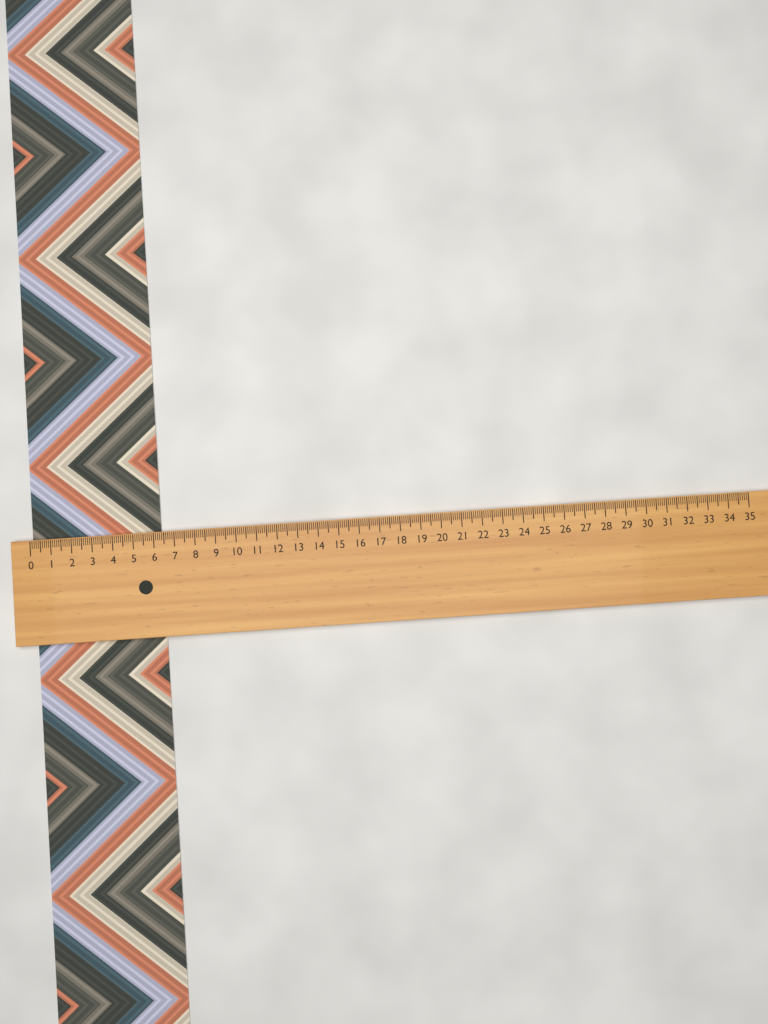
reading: 6.3 (no unit)
